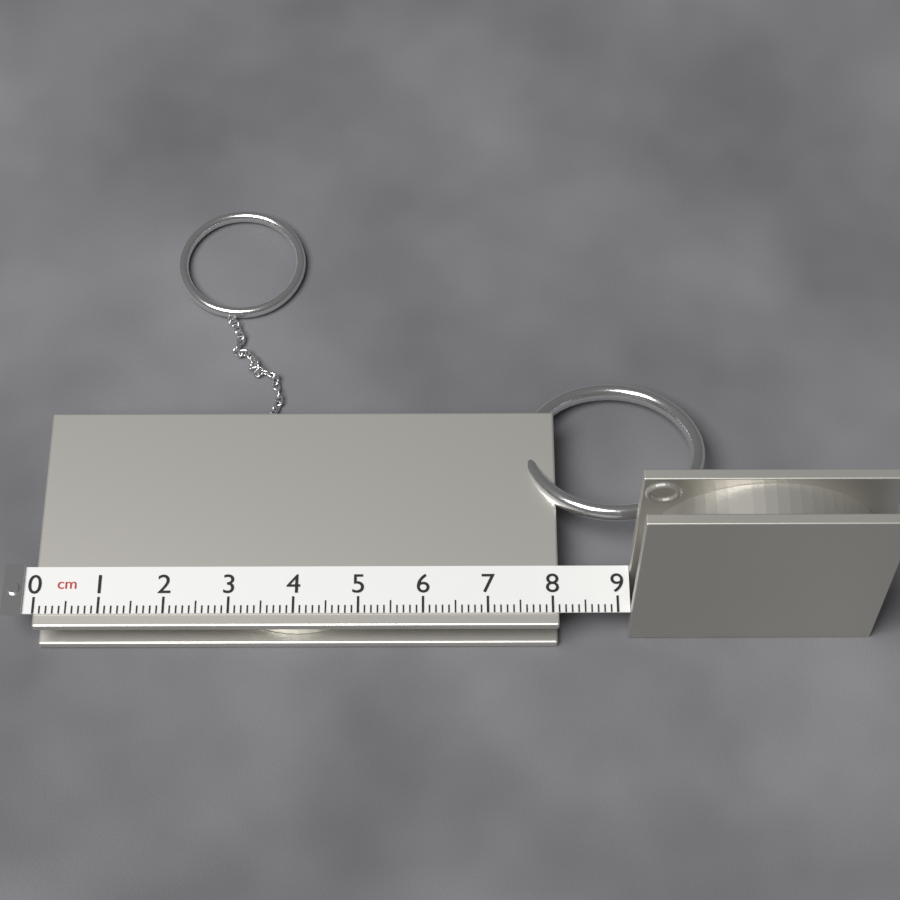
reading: 8.1 cm
